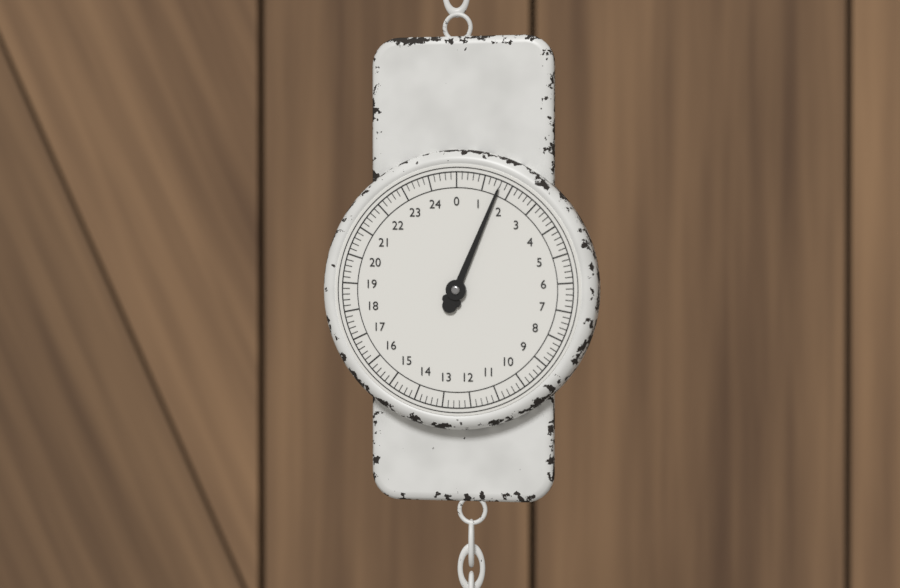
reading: 1.6 (no unit)
